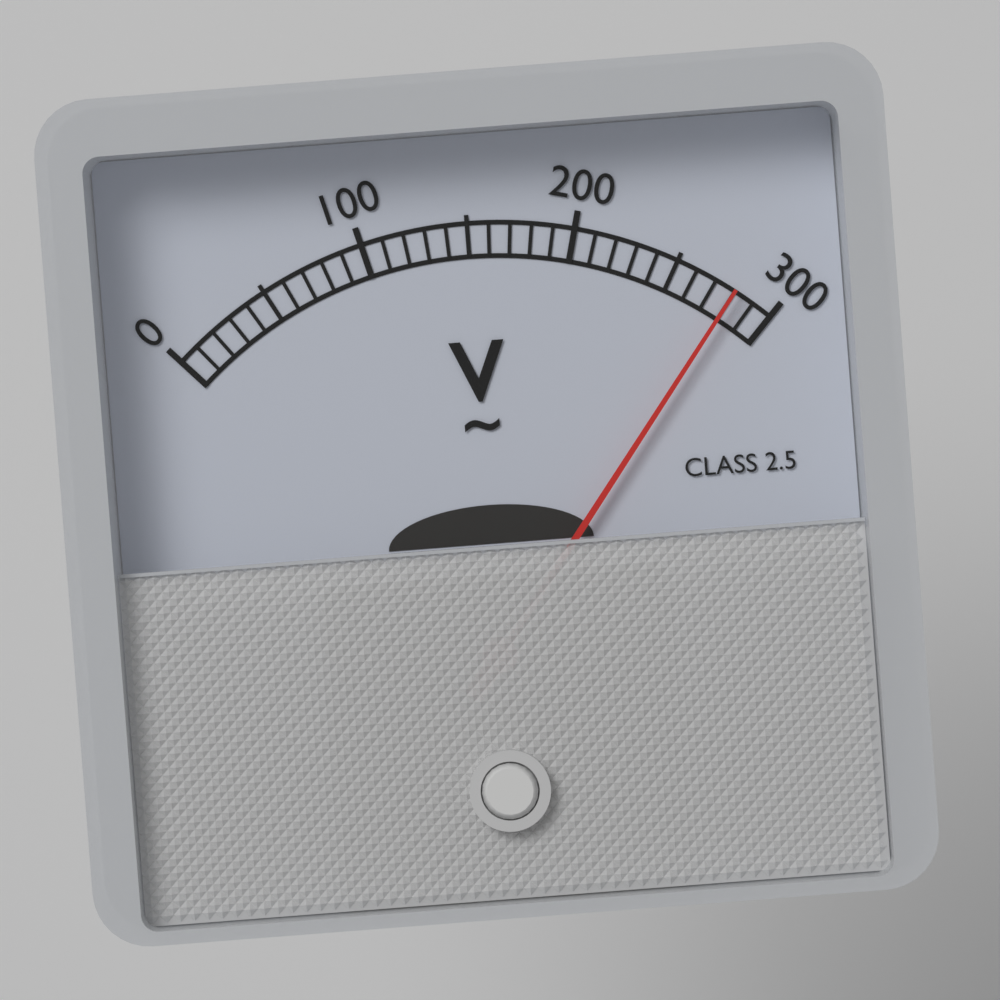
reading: 280 V
